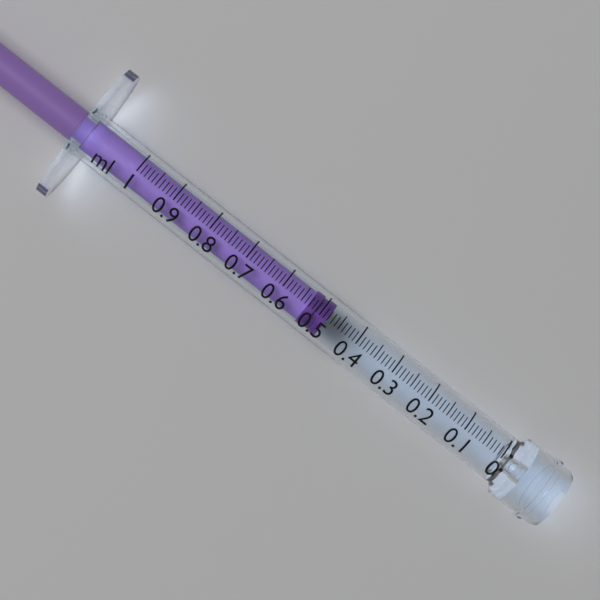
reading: 0.48 ml
